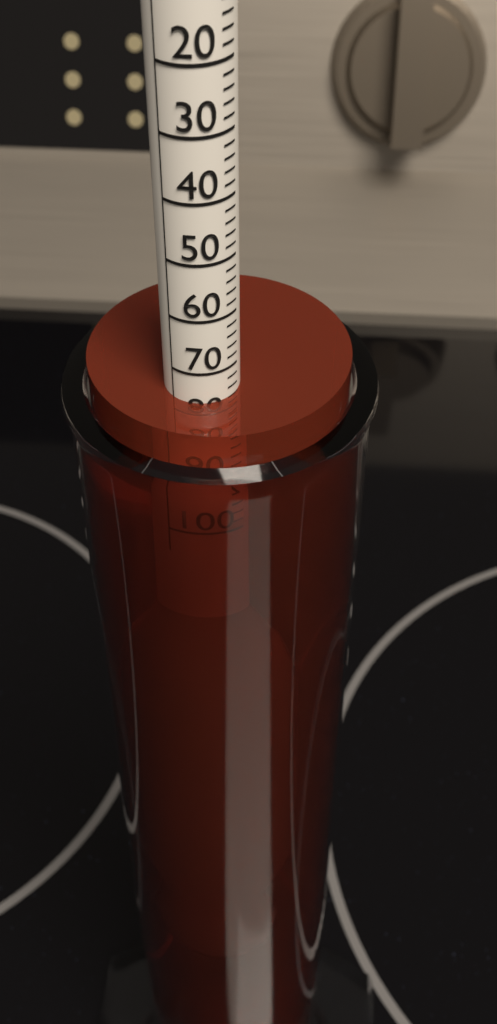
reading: 76 (no unit)
